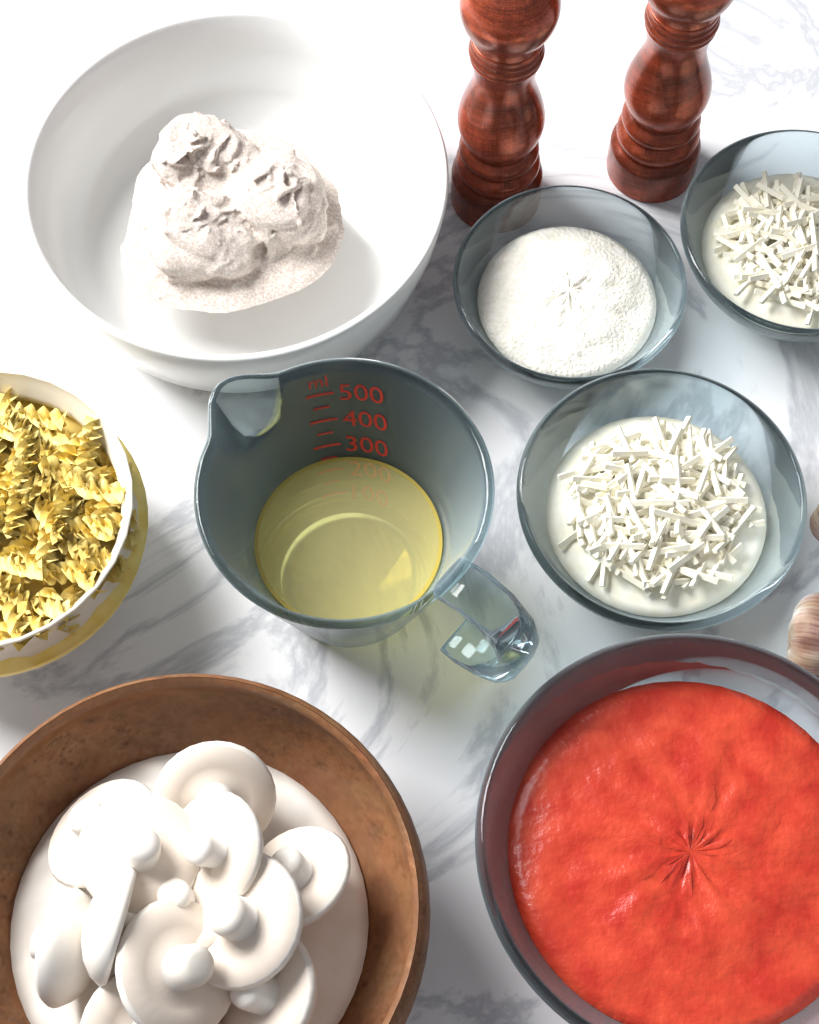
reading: 250 ml
